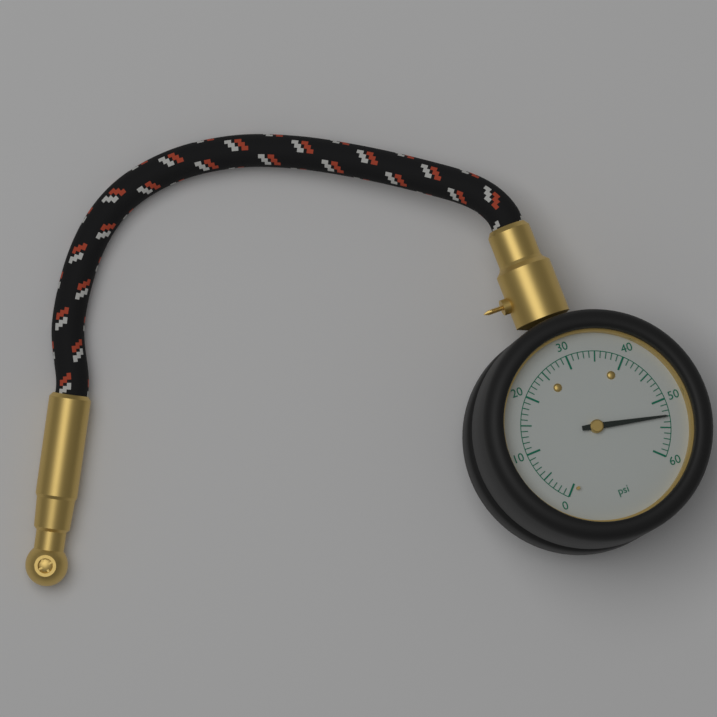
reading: 53 psi
